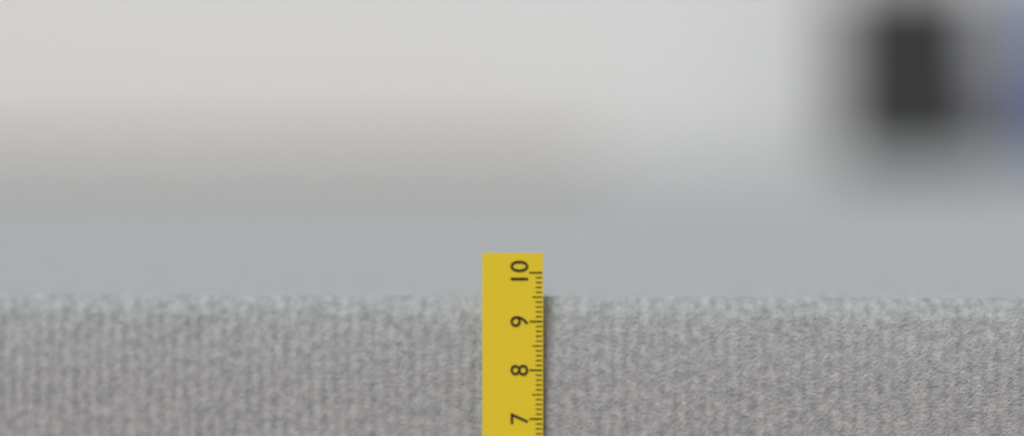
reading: 9.5 cm
